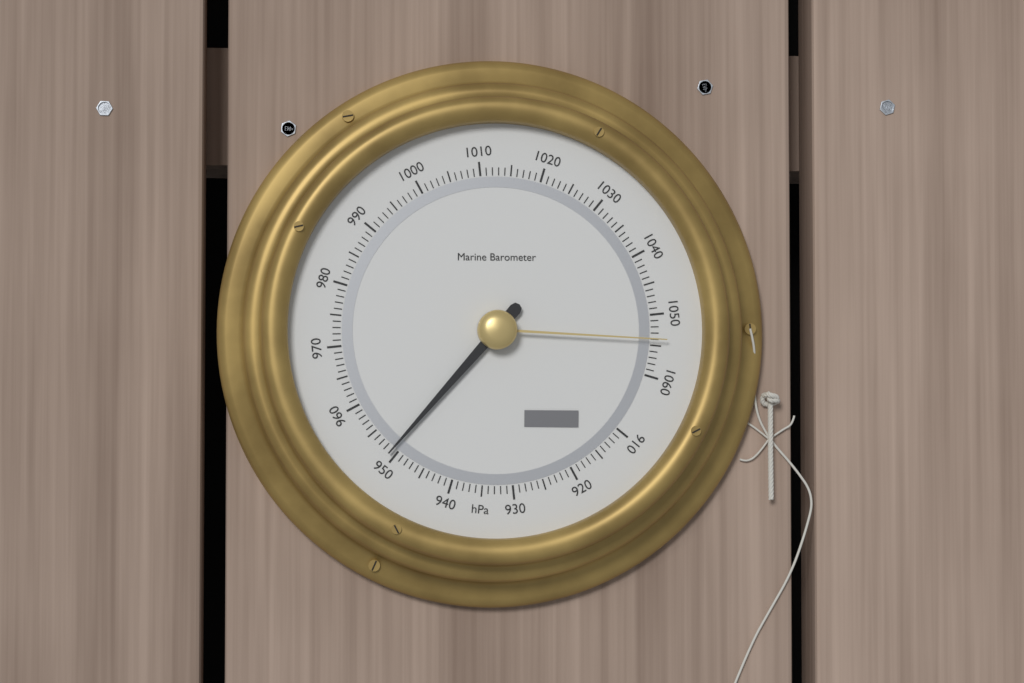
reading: 951 hPa
